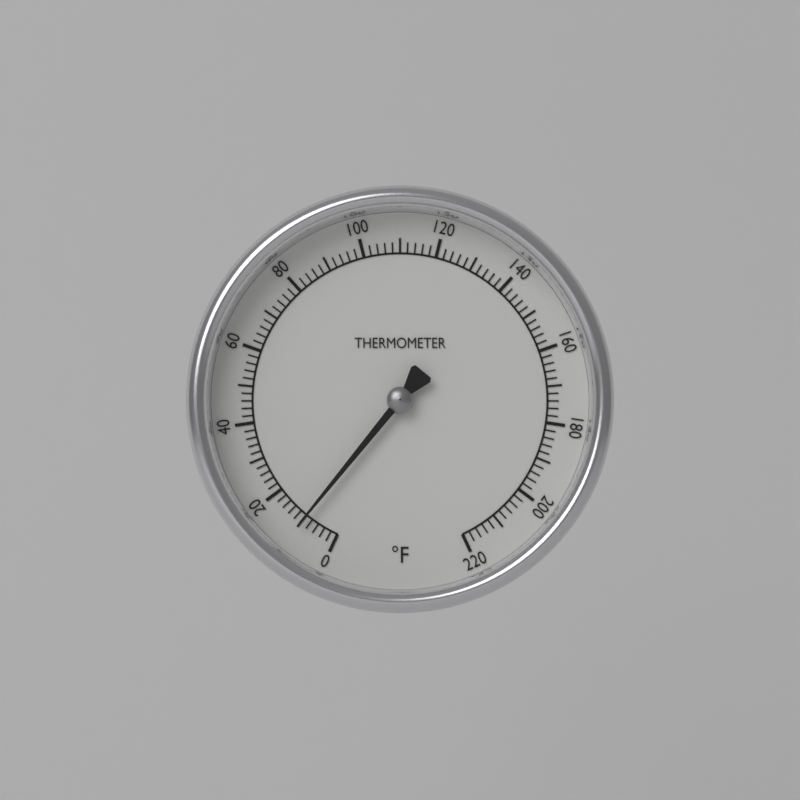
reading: 10 °F
